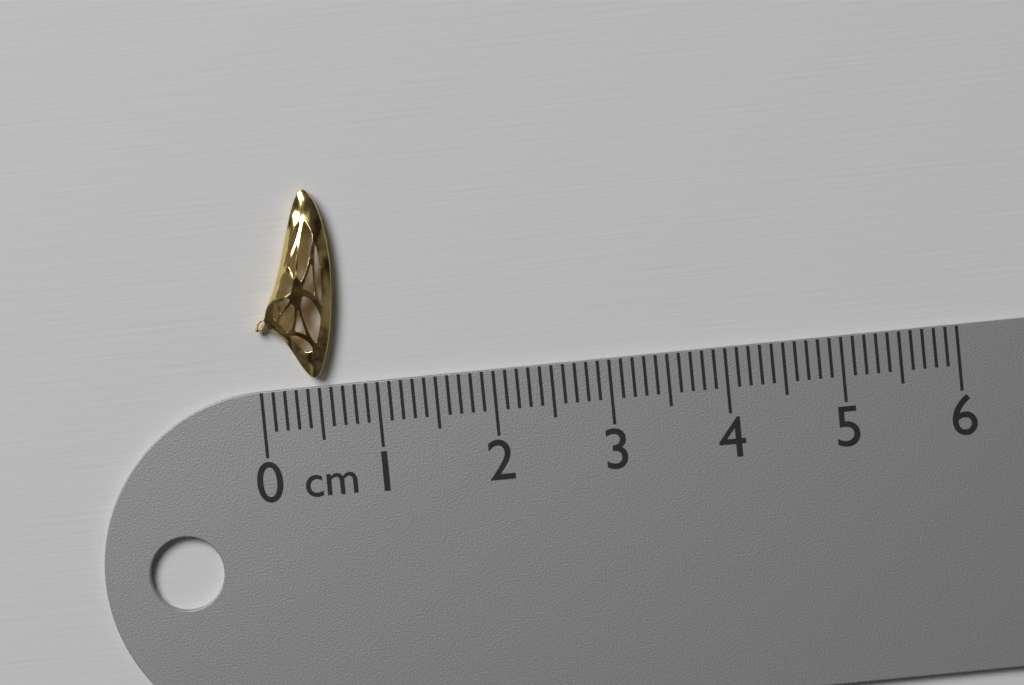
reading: 0.7 cm
